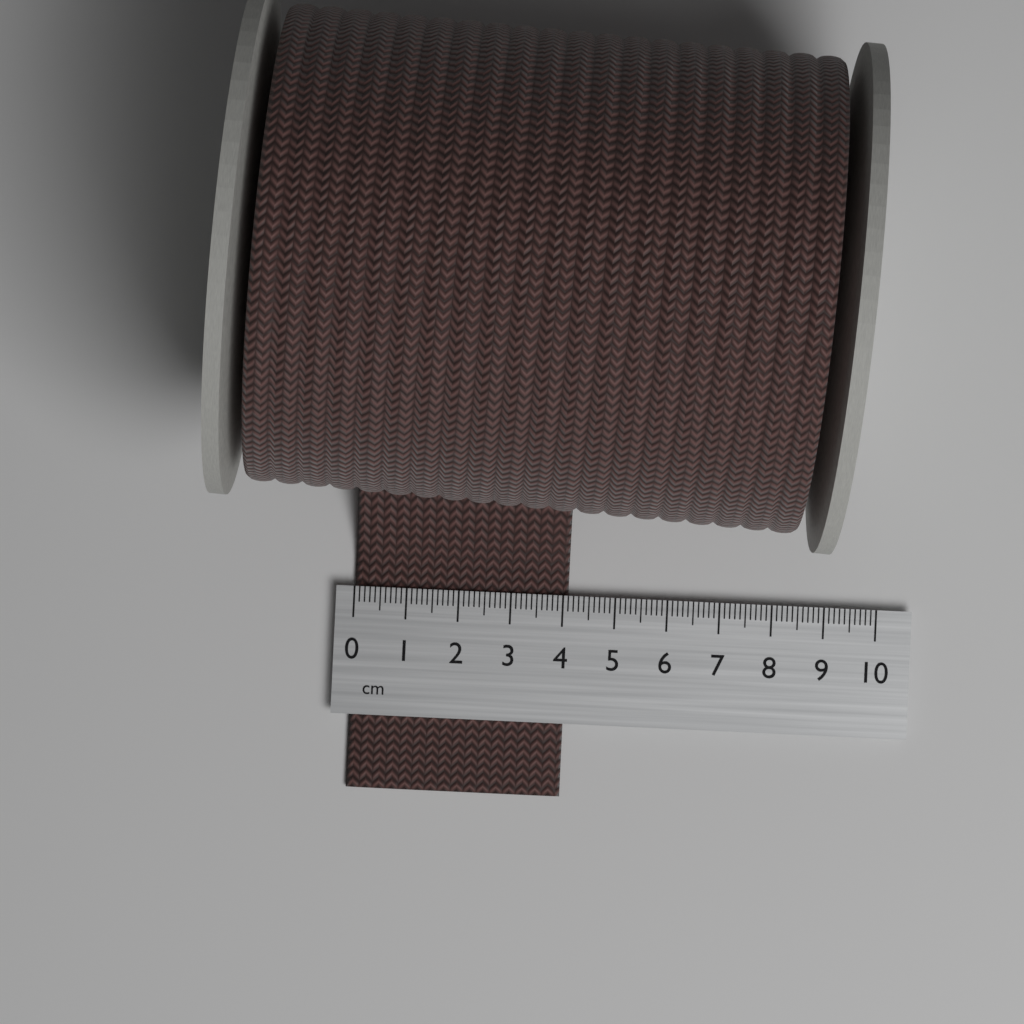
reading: 4.1 cm
